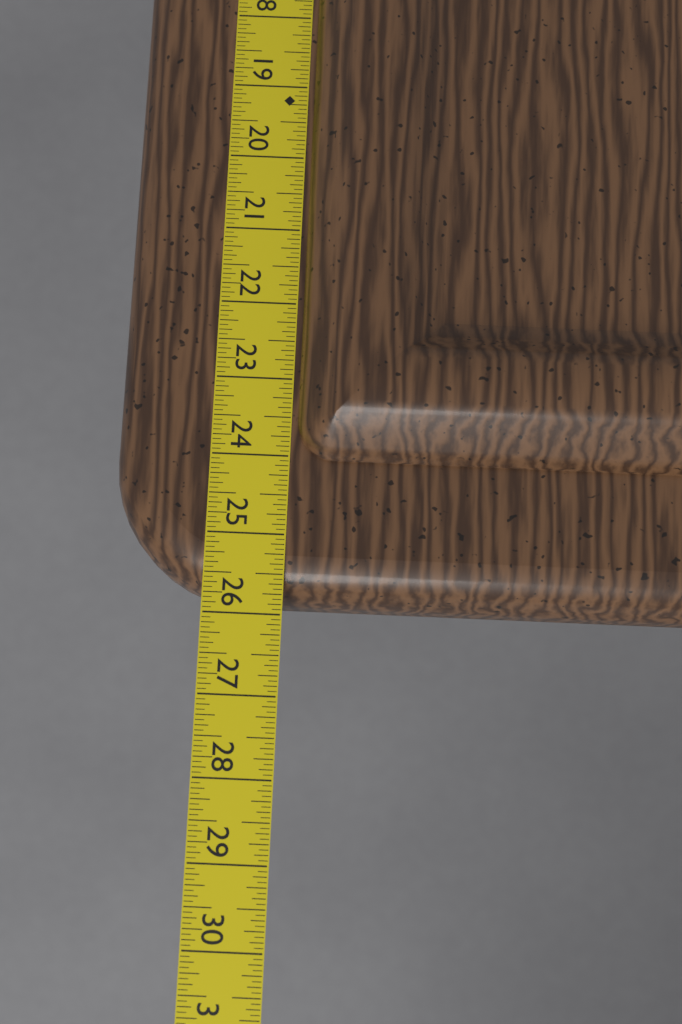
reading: 25.8125 in
